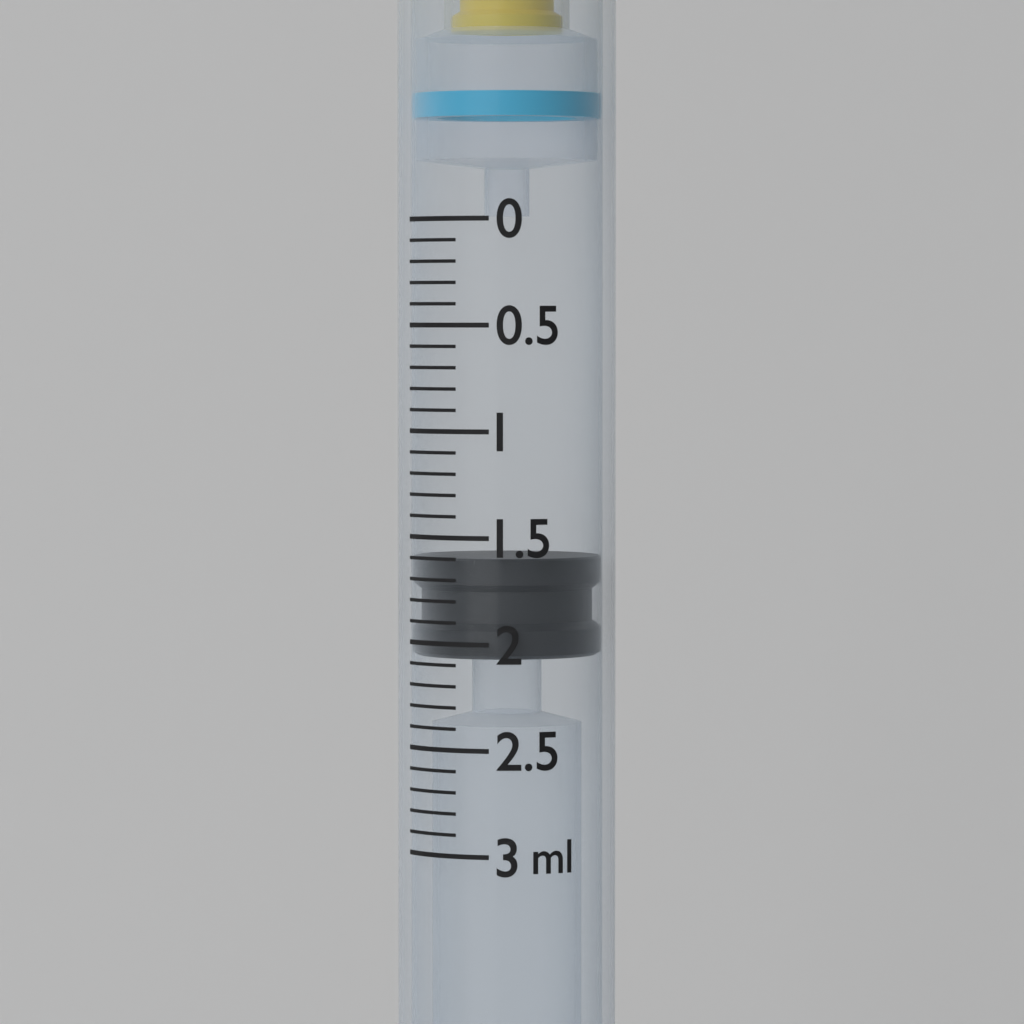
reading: 1.6 ml
